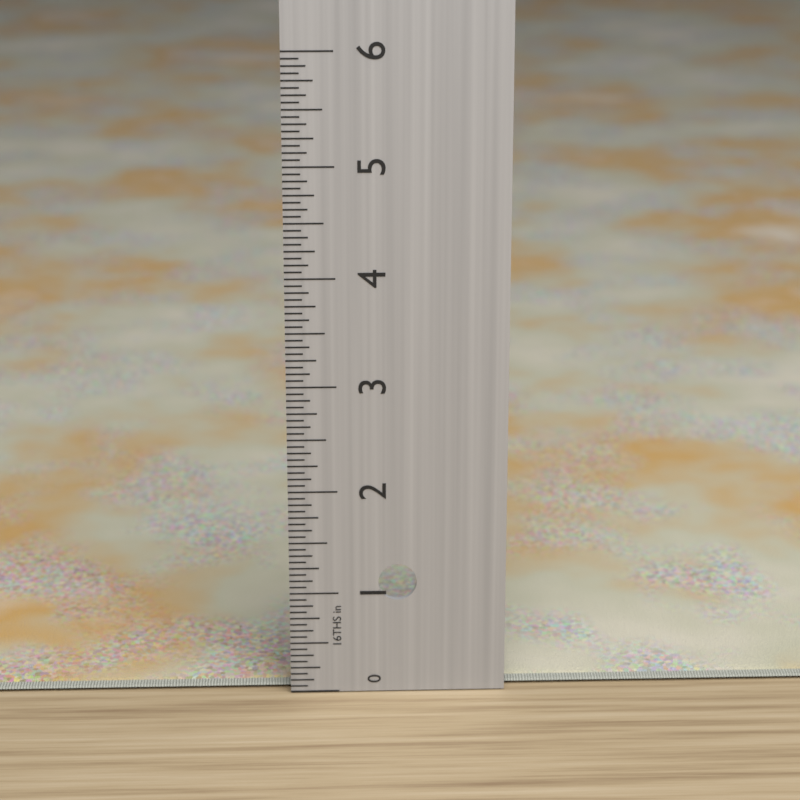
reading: 0.0625 in
